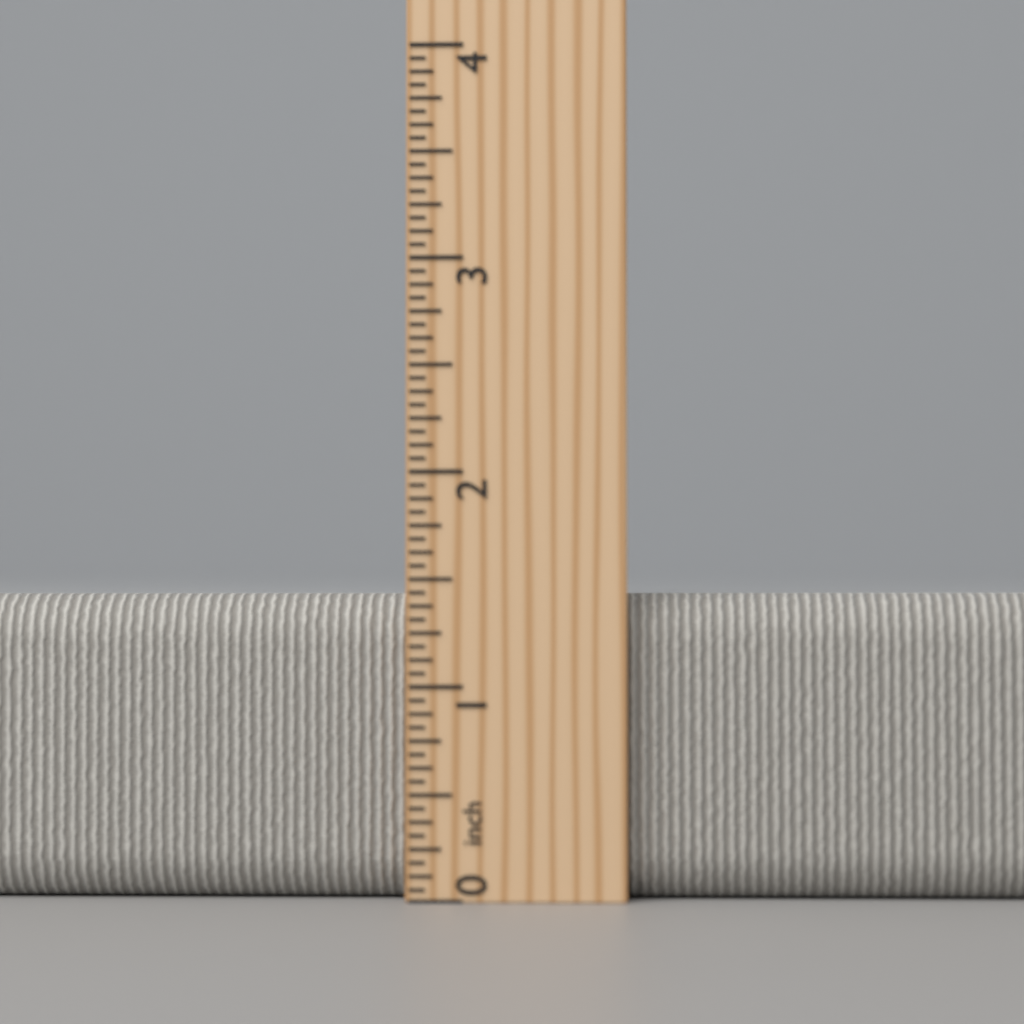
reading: 1.4375 inch
